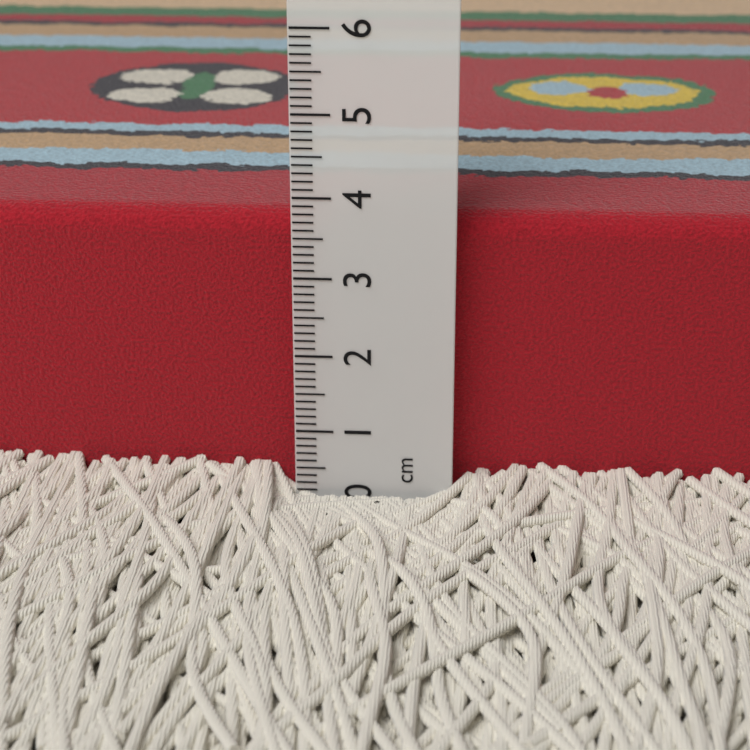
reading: 3.7 cm
